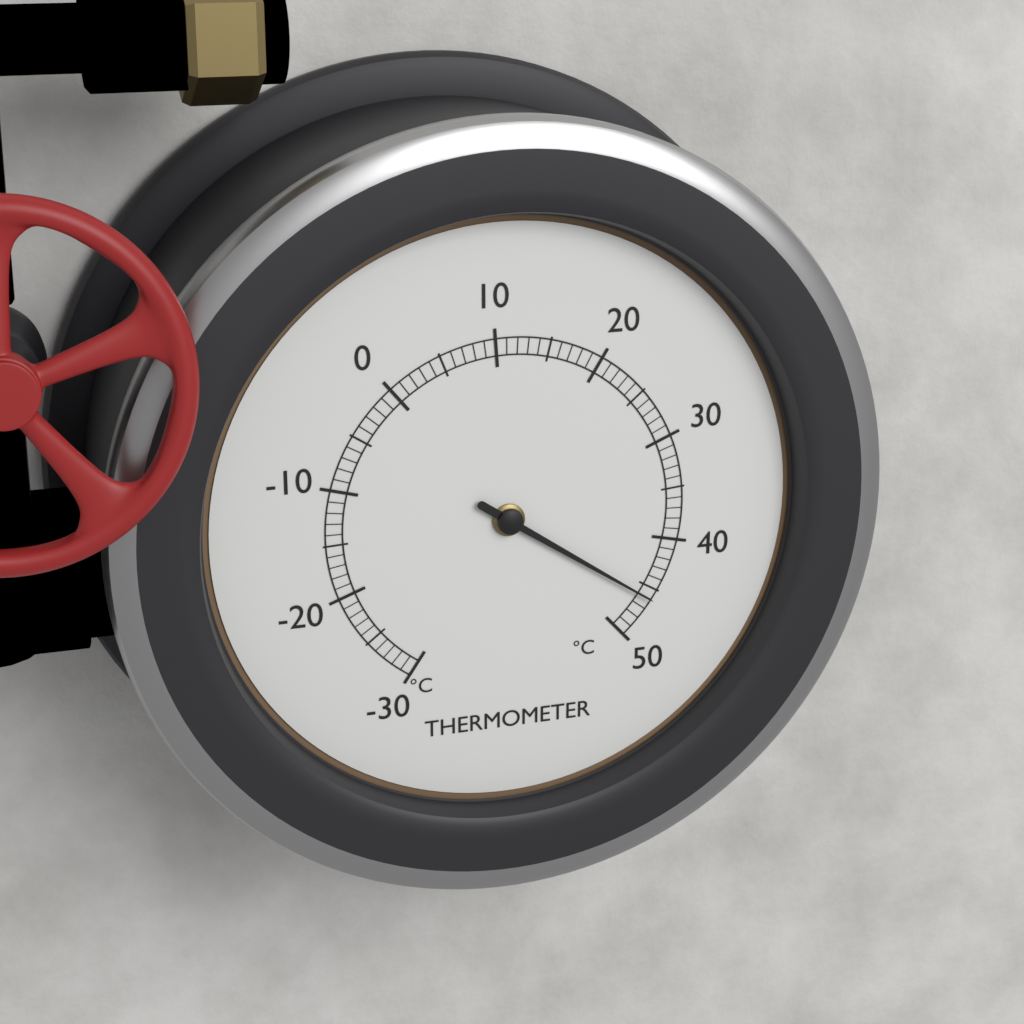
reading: 46 °C
